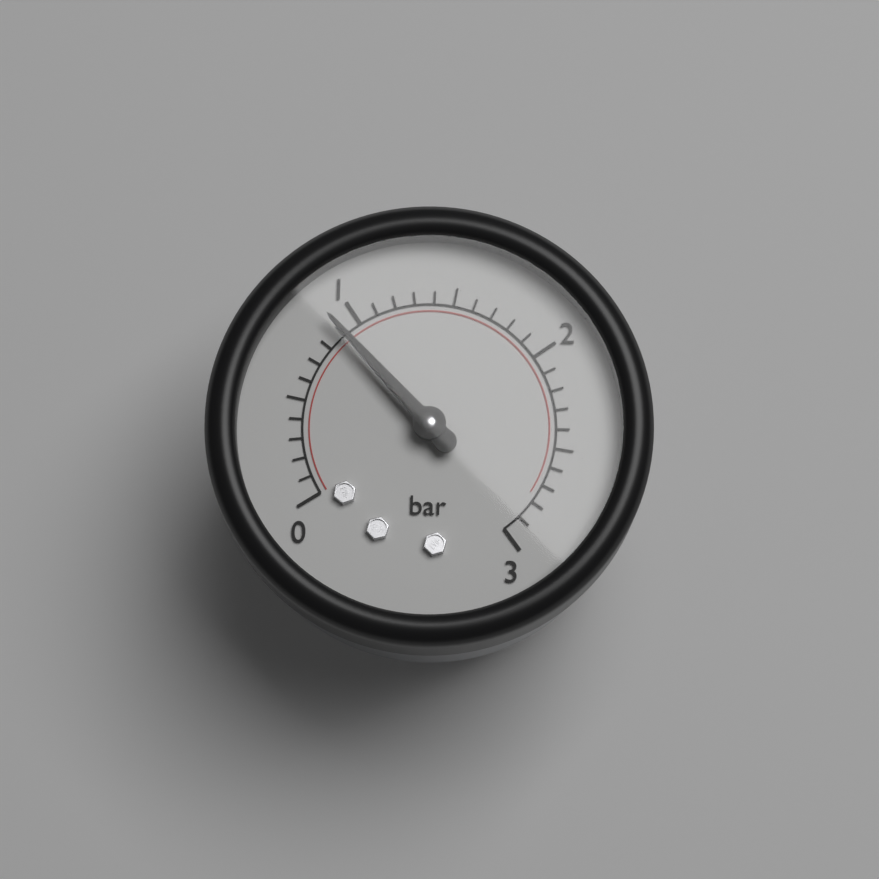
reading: 0.9 bar
